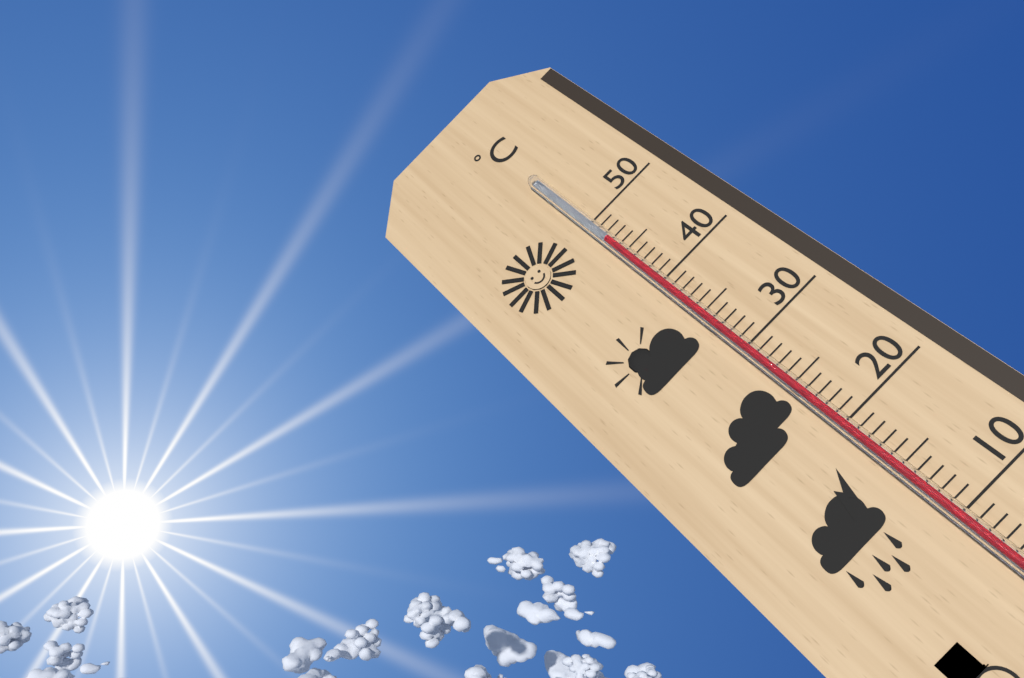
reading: 47 °C
